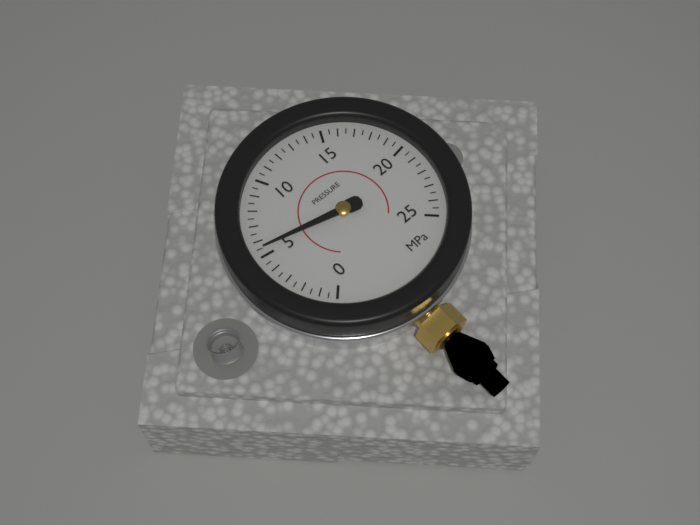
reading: 5.5 MPa
